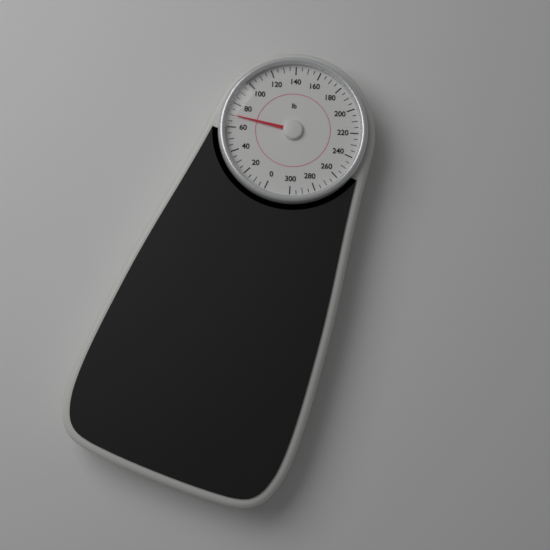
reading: 70 lb
